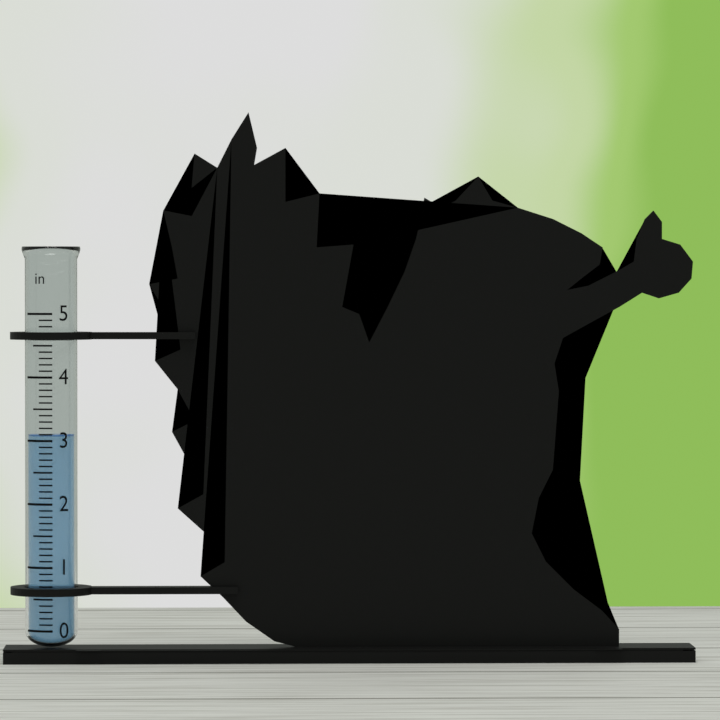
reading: 3.1 in
